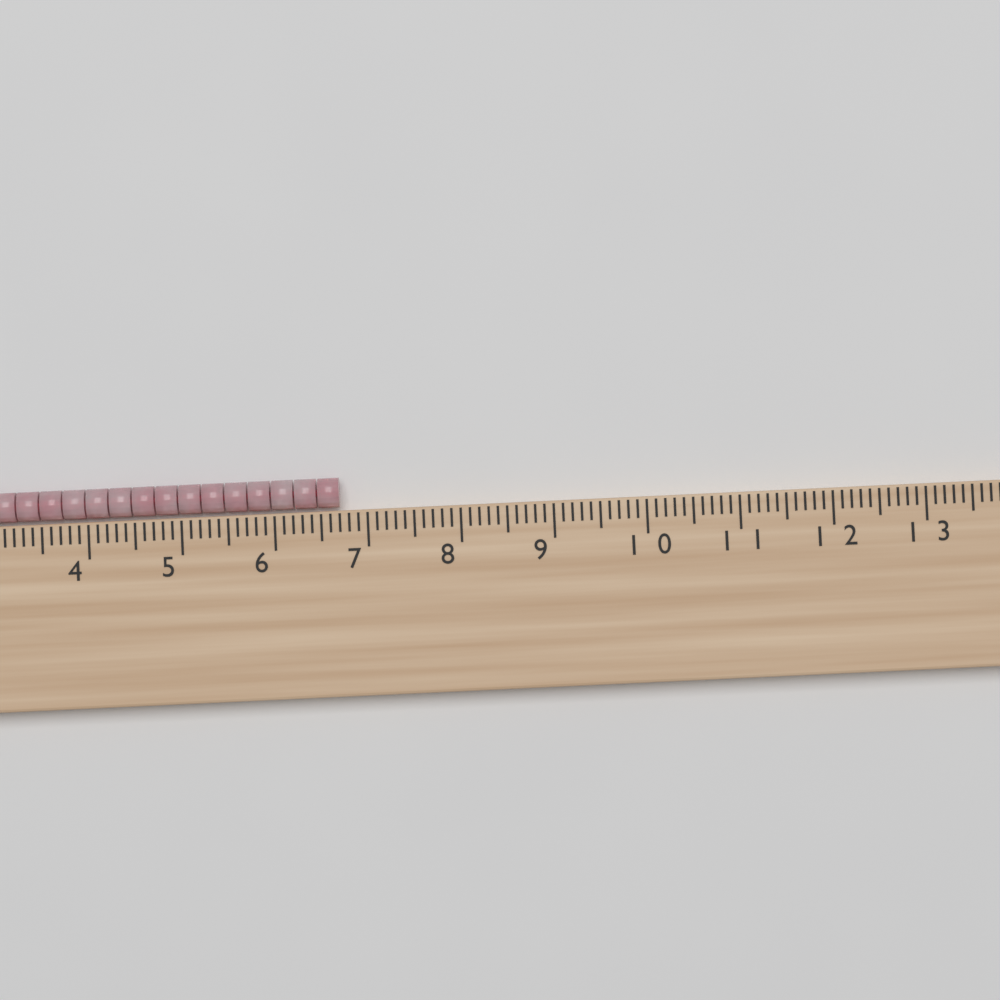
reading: 6.7 cm
